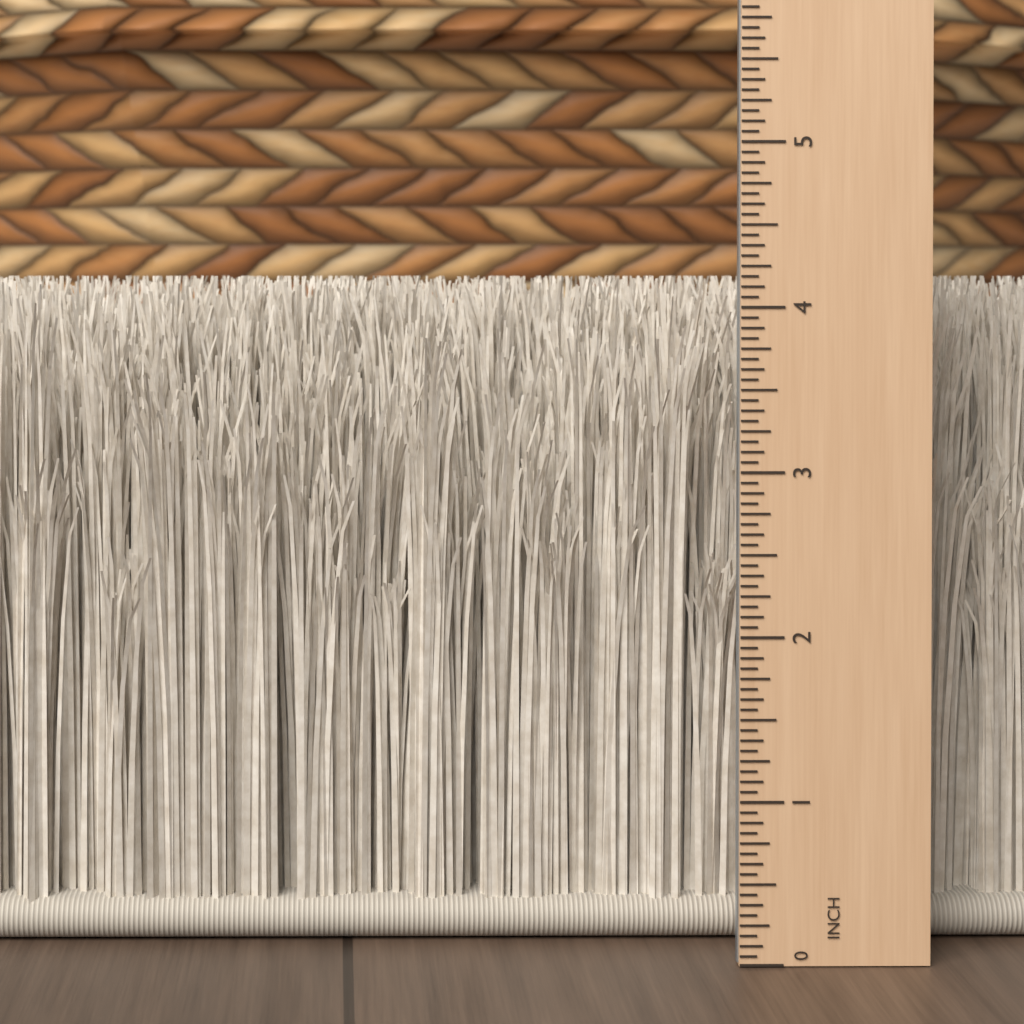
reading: 4.1875 in
